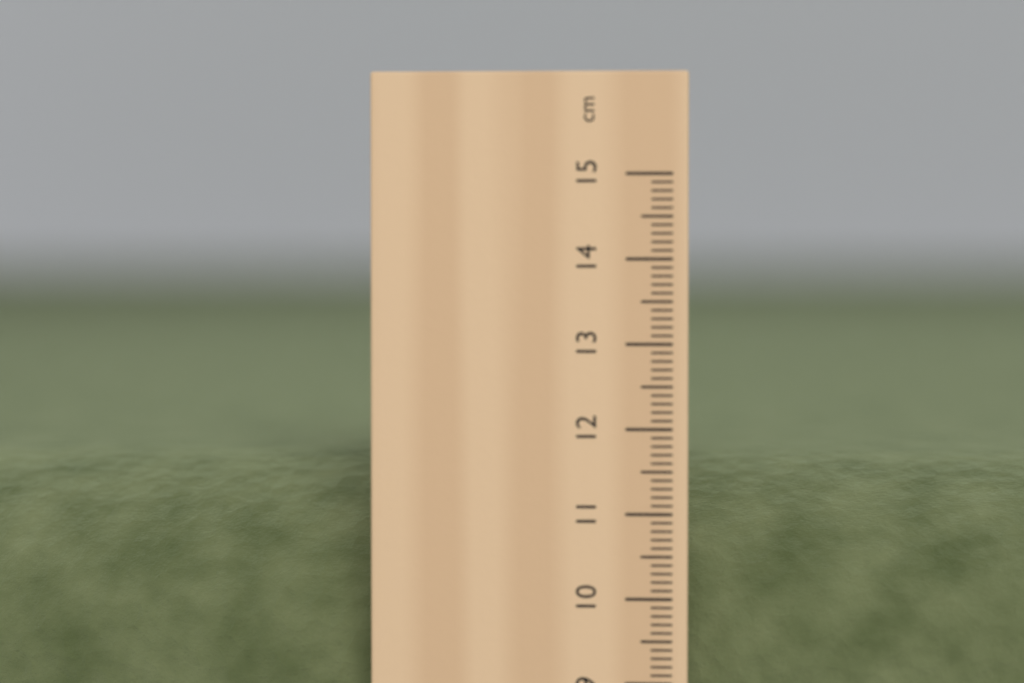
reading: 11.5 cm
